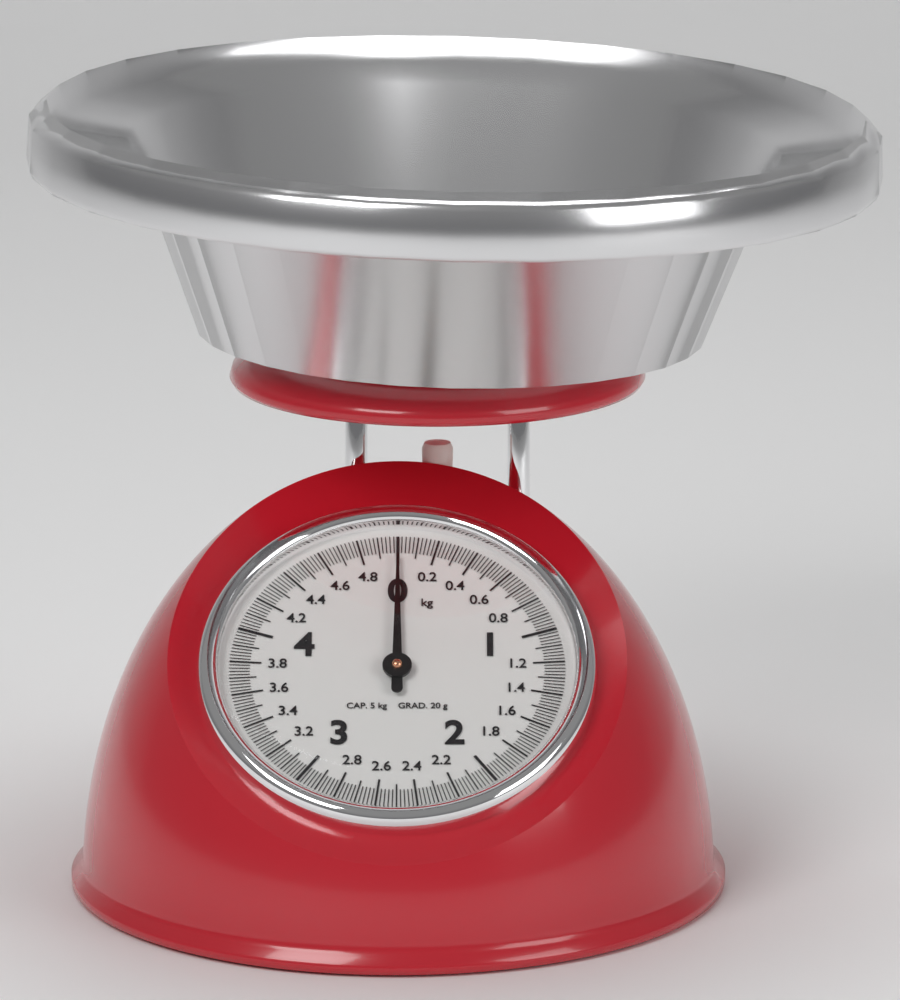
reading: 0.00 kg
